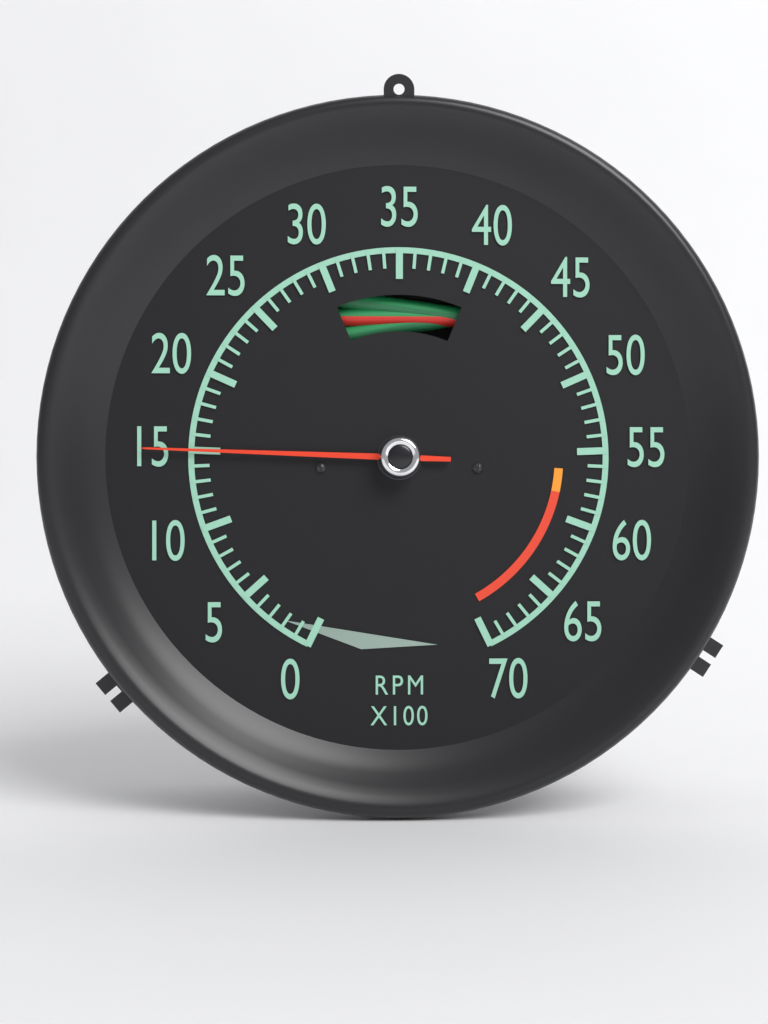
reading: 15 RPM x100
